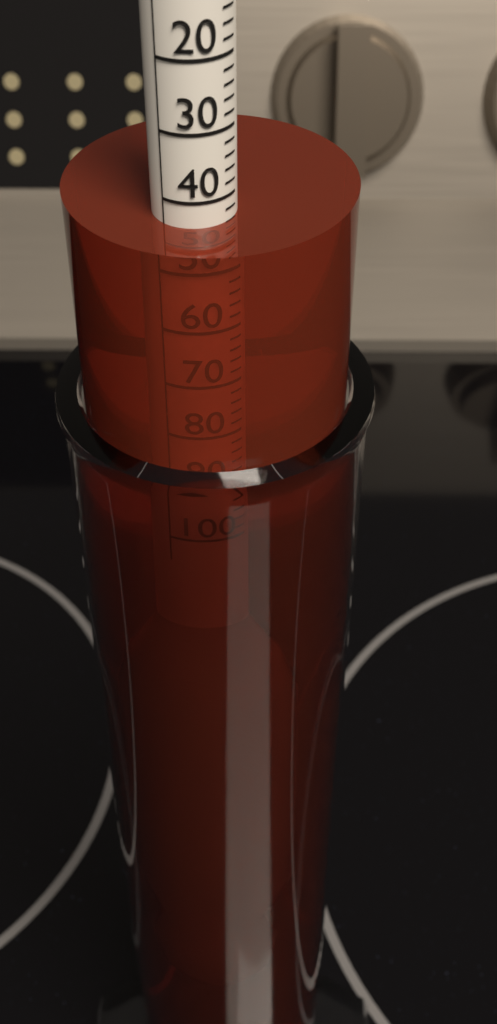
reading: 44 (no unit)
